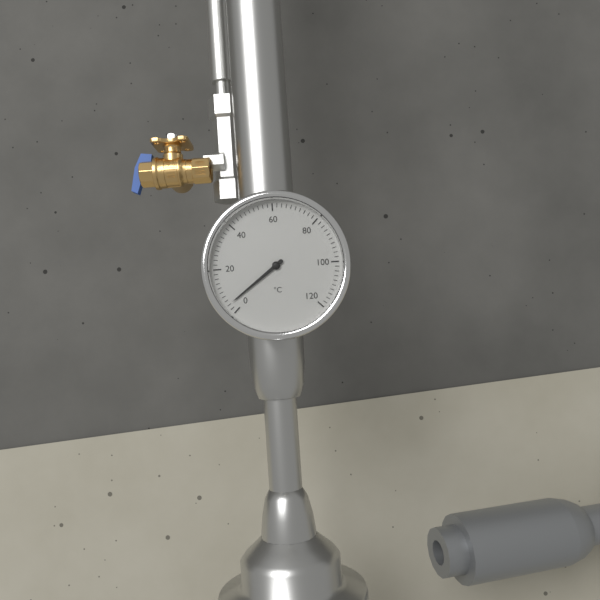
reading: 4 °C
